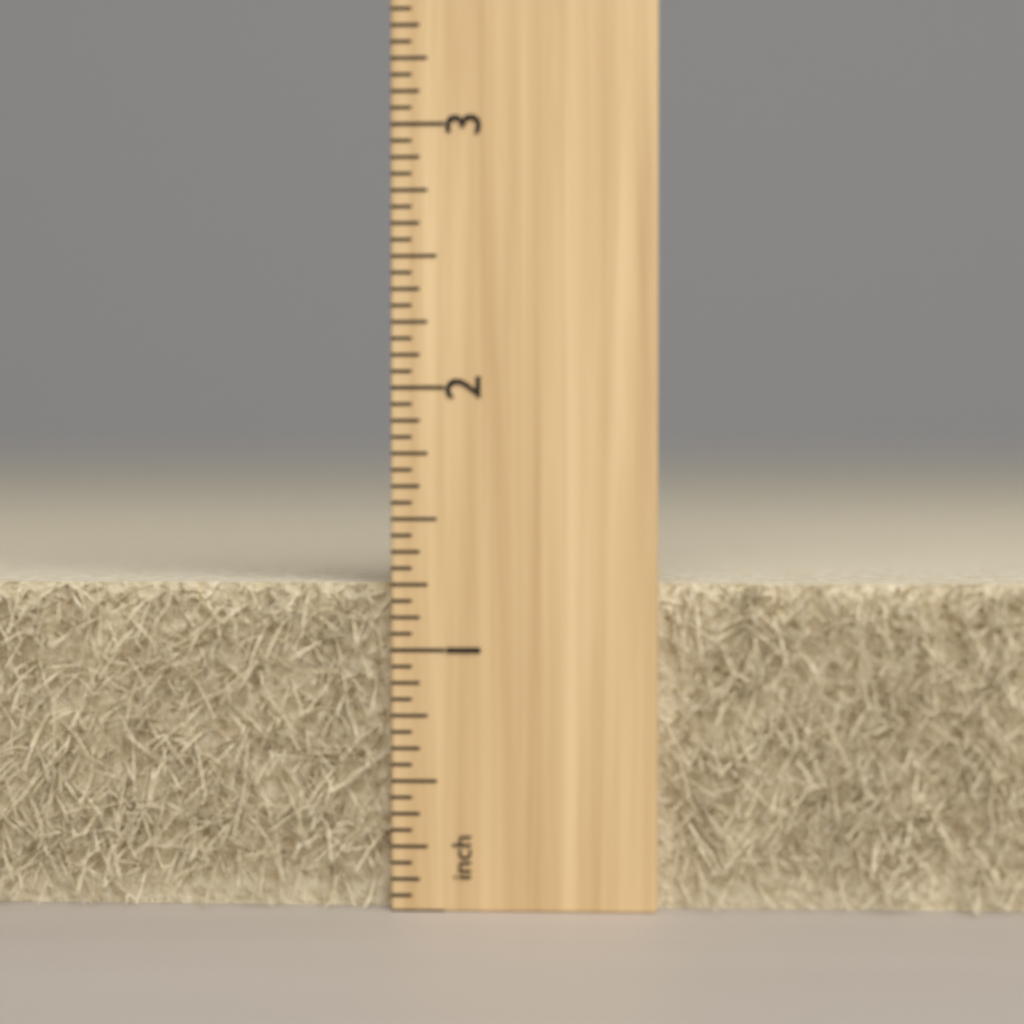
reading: 1.2500 inch
